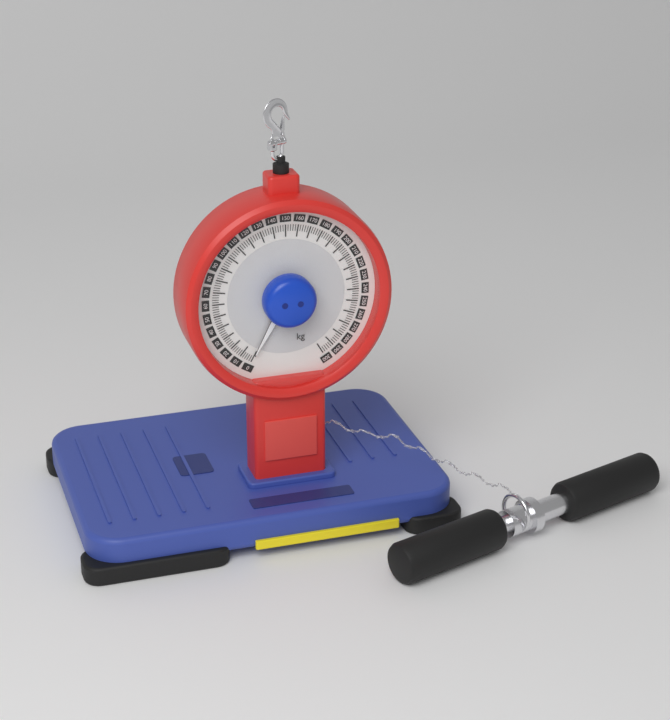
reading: 0 kg
